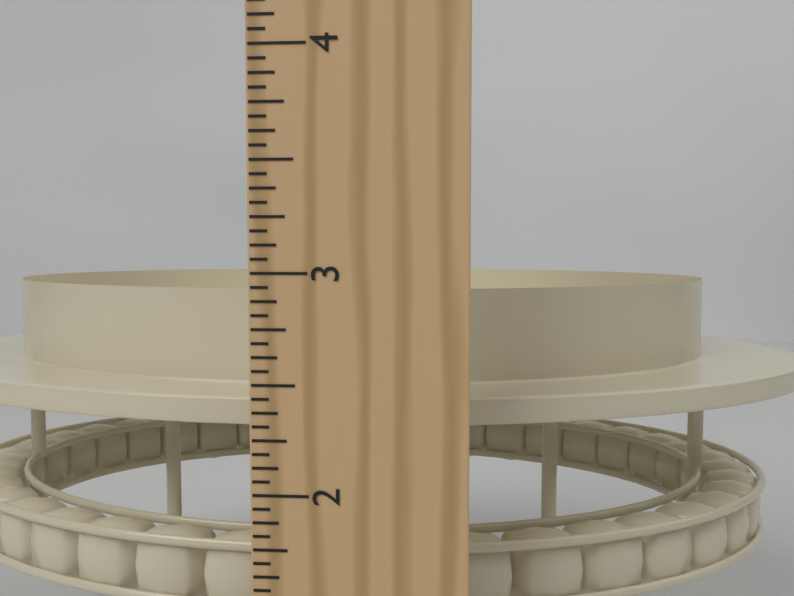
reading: 2.8750 in
